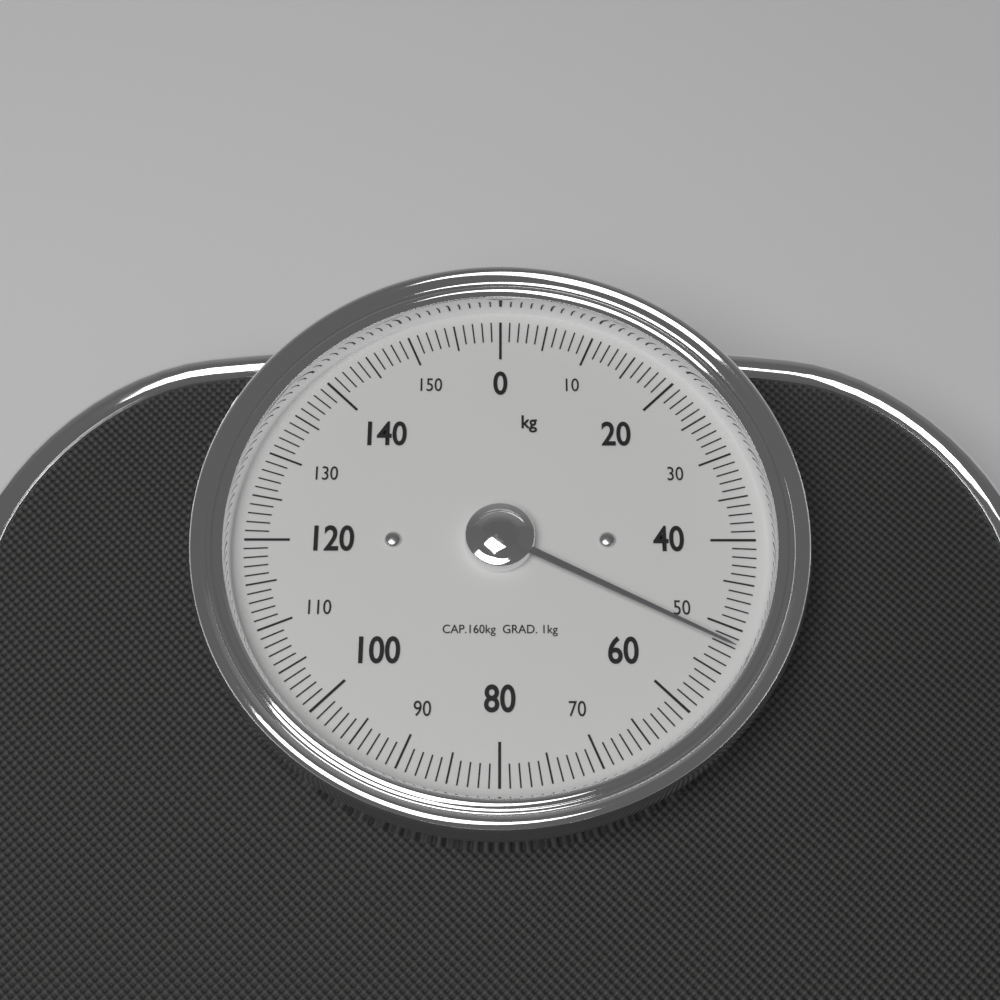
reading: 52 kg
